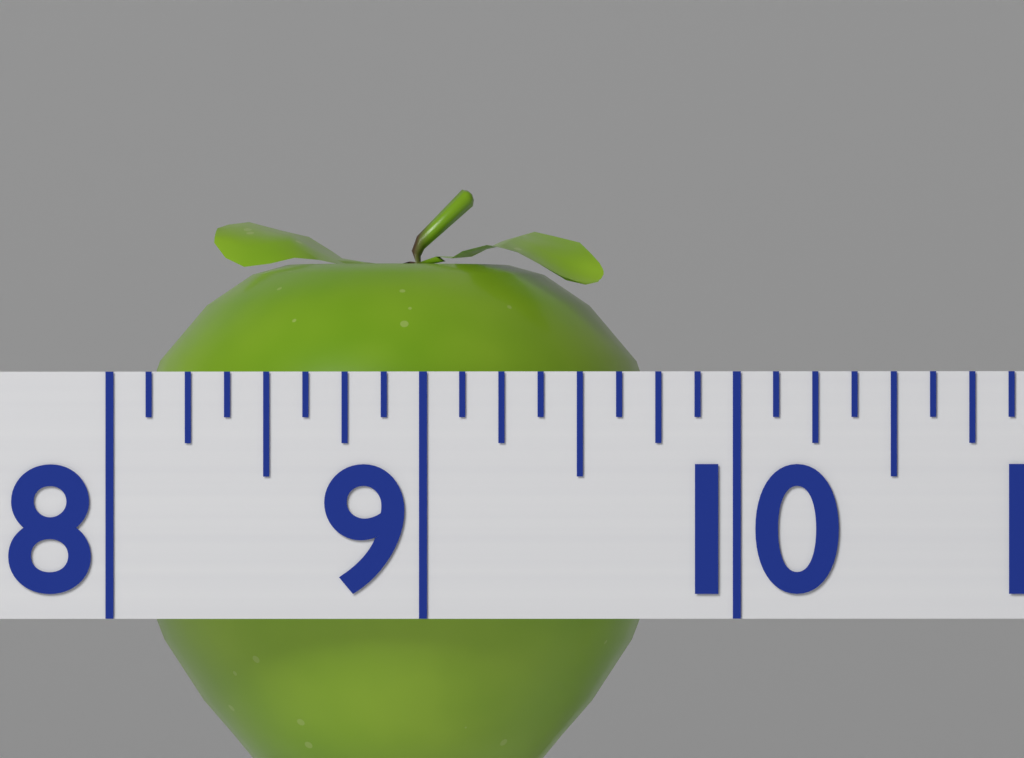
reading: 9.750 (no unit)
